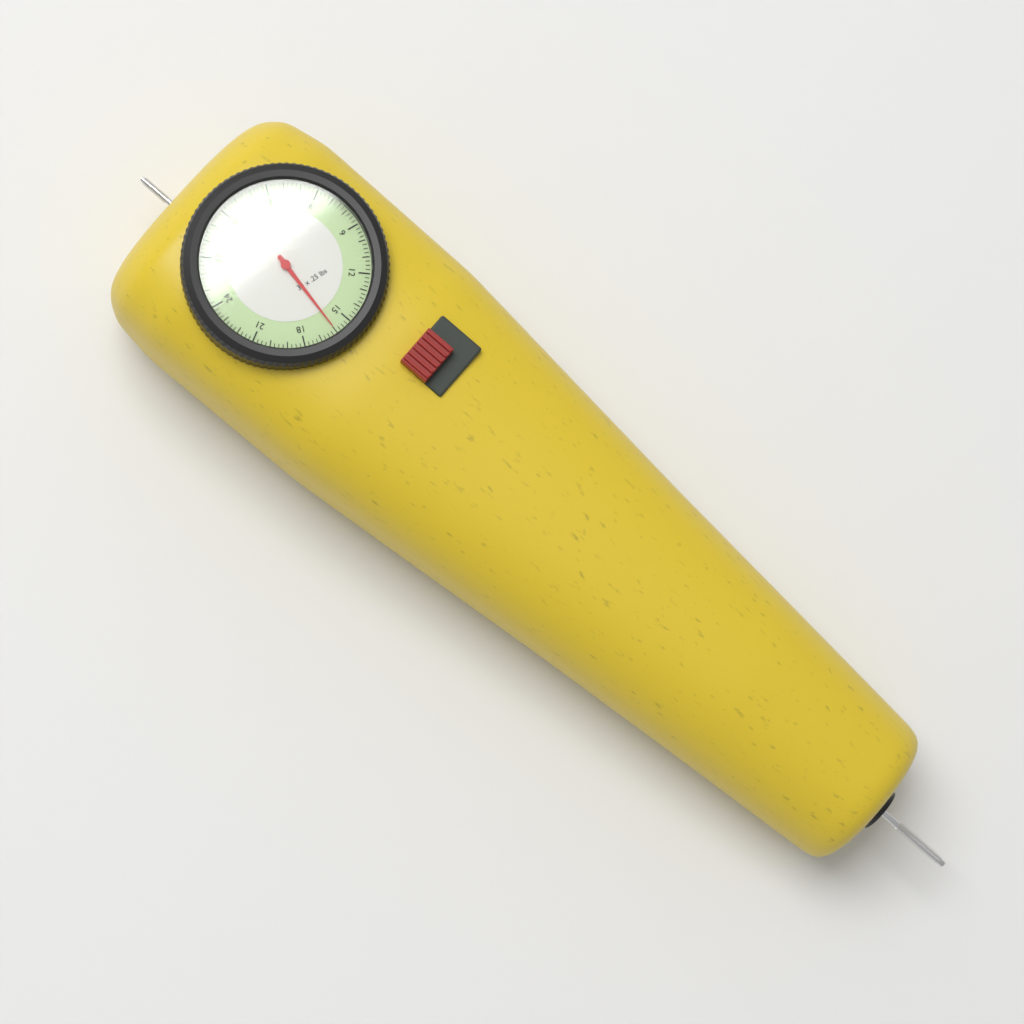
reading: 16.00 lbs
